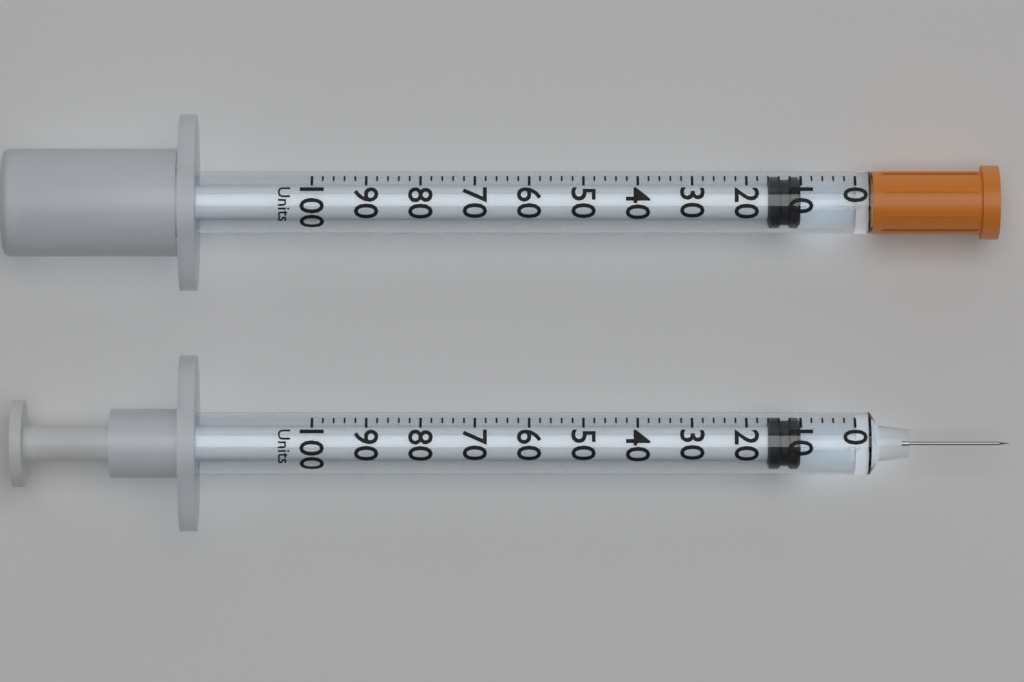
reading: 10 Units
